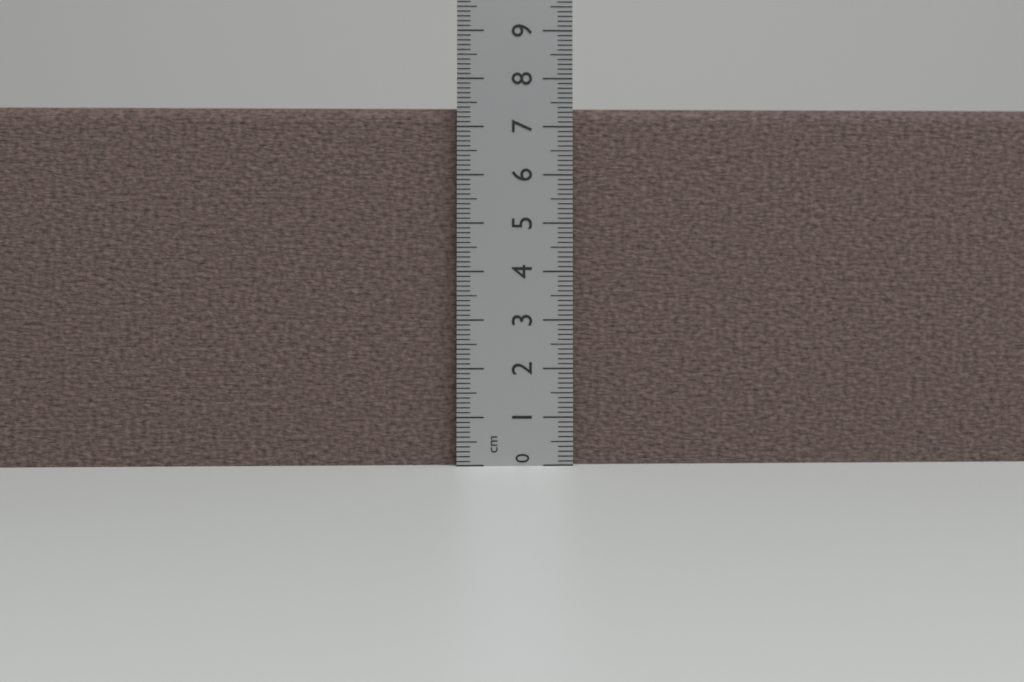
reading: 7.4 cm
